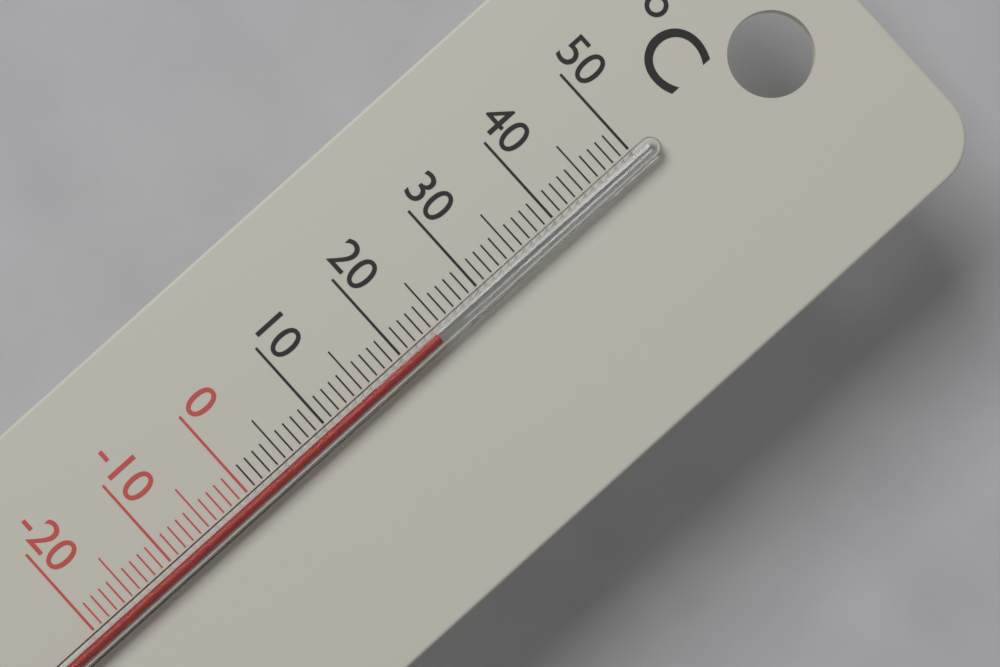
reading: 24 °C
